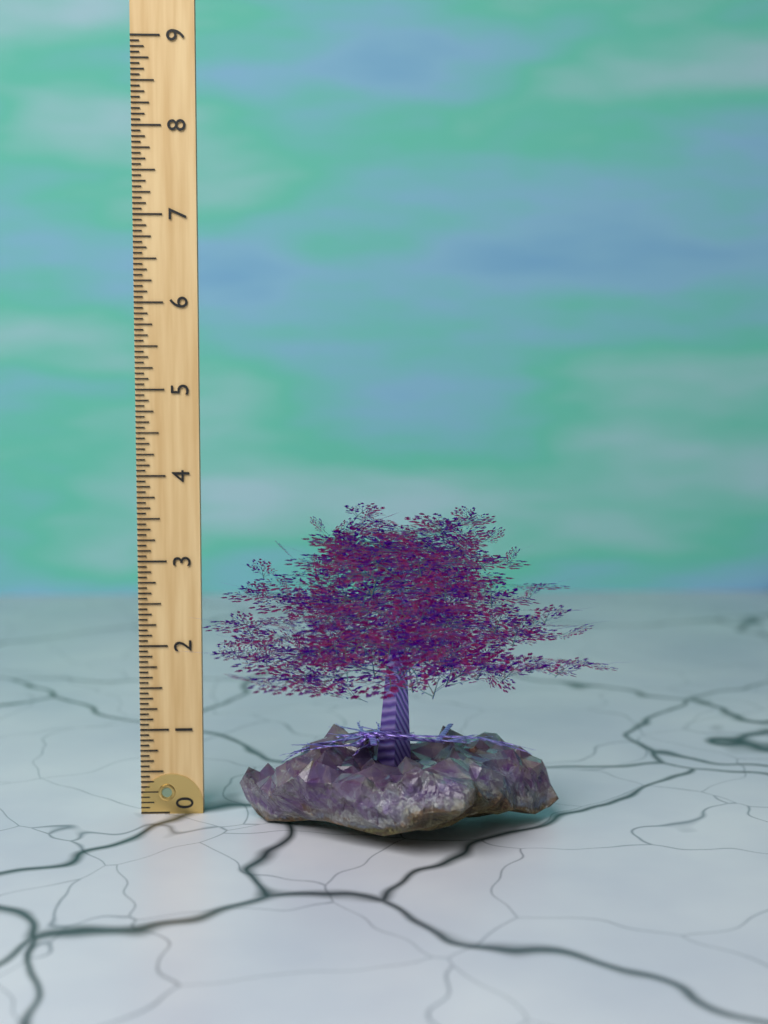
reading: 3.7500 (no unit)
